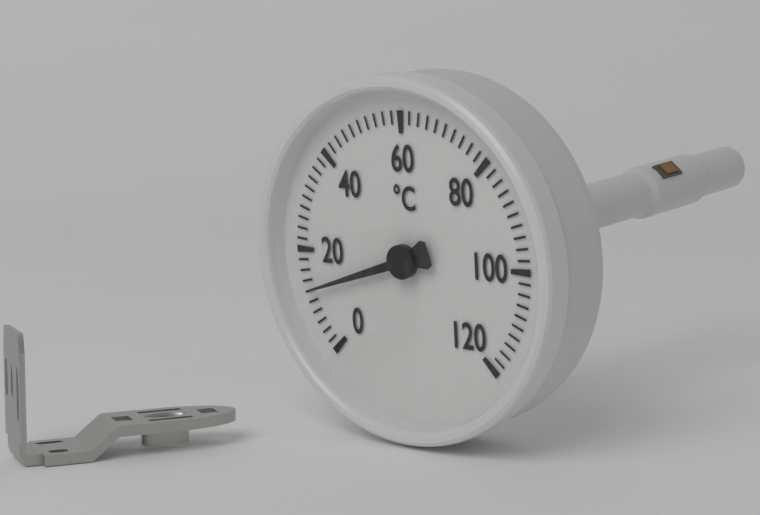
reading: 12 °C
